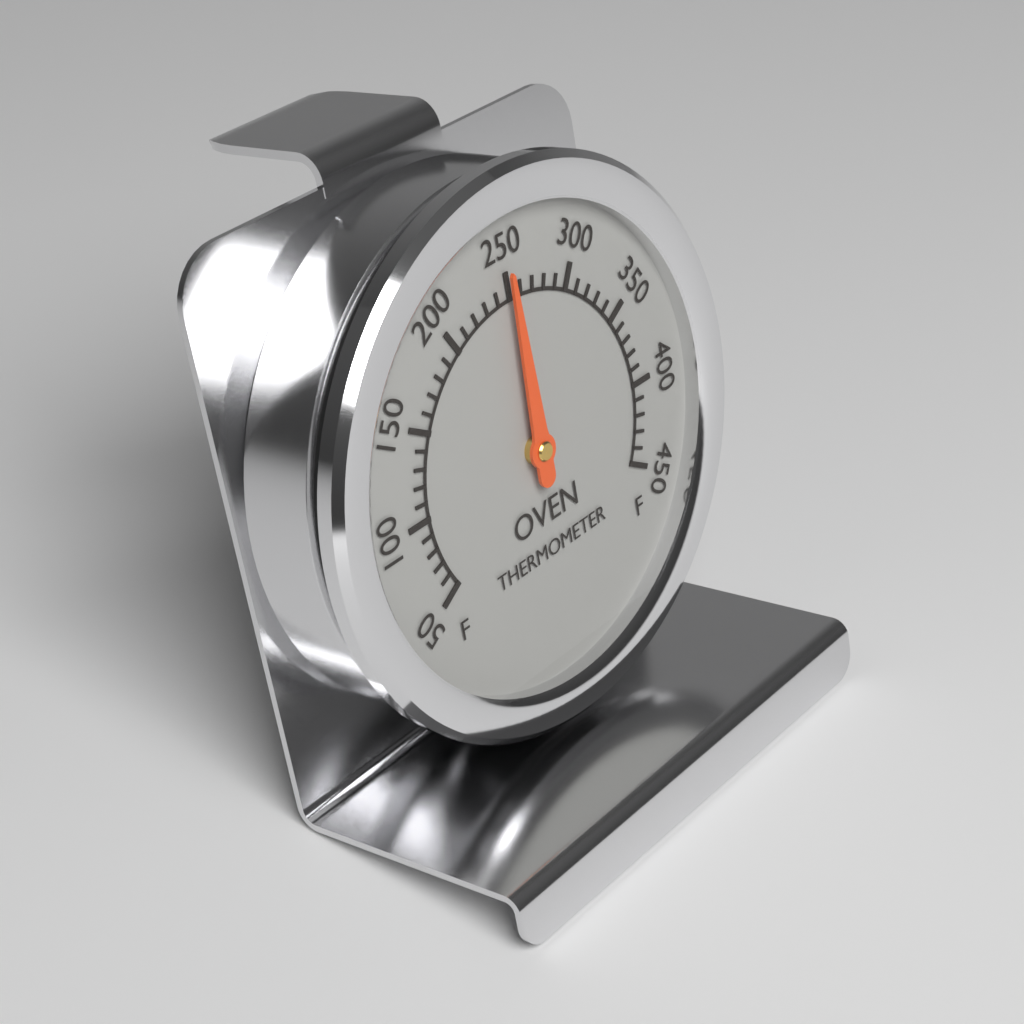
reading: 250 °F
